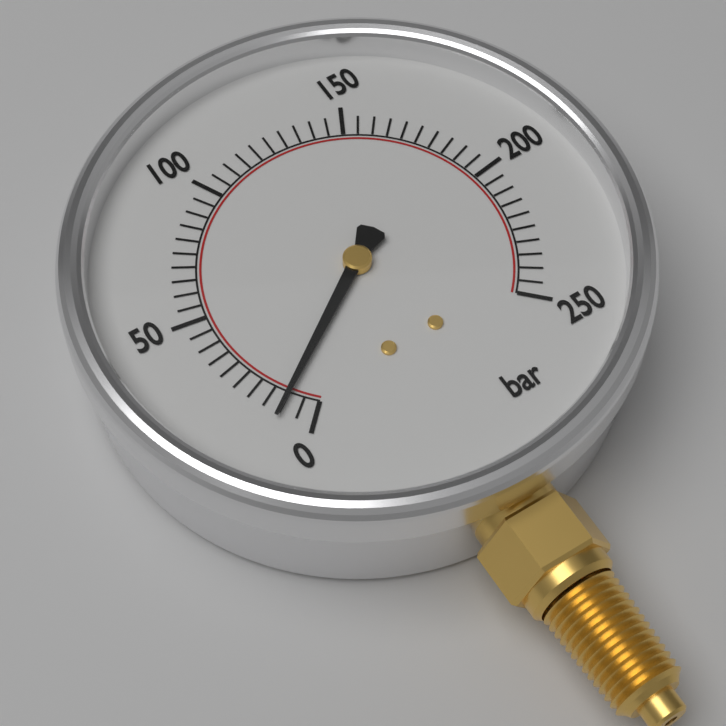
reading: 10 bar
